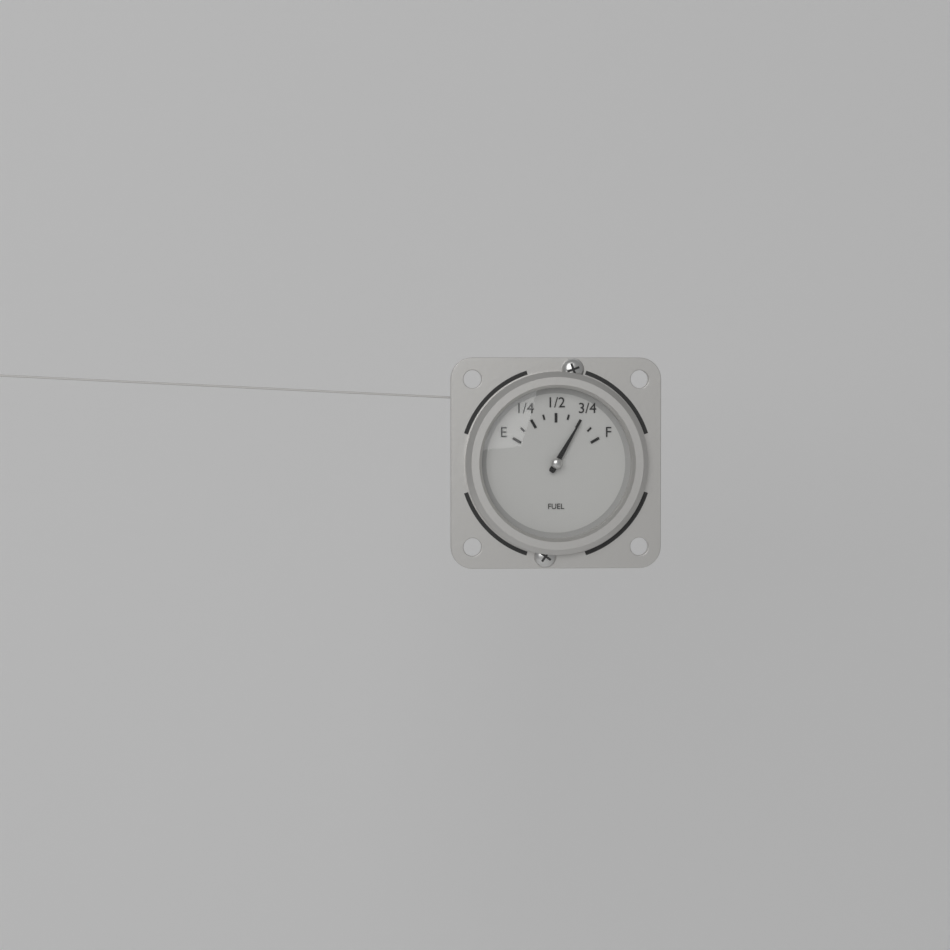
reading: 0.750 (no unit)
